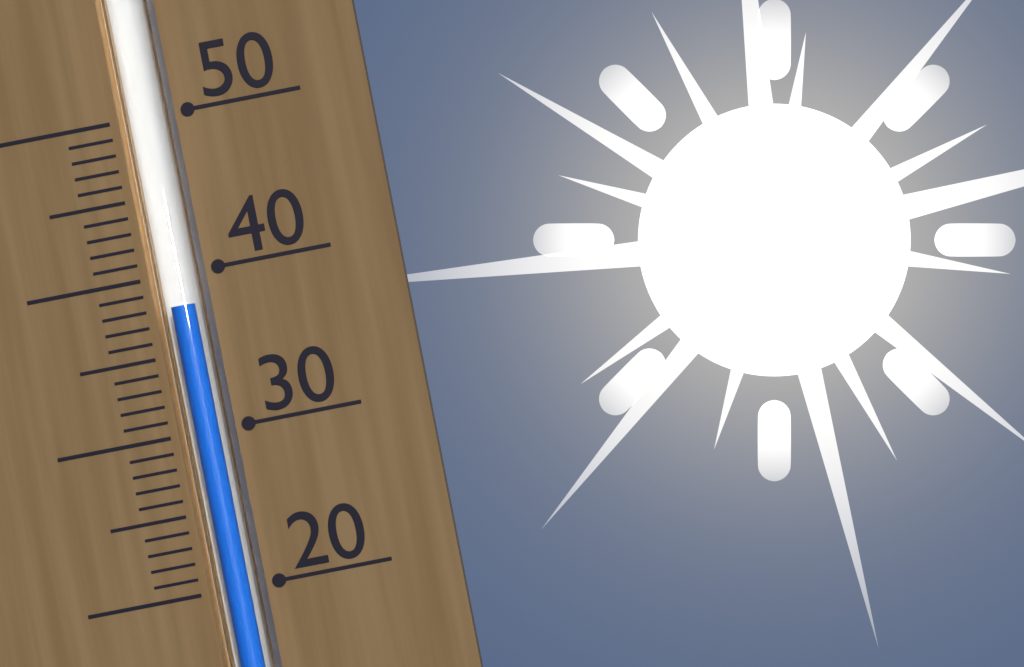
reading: 38 (no unit)
